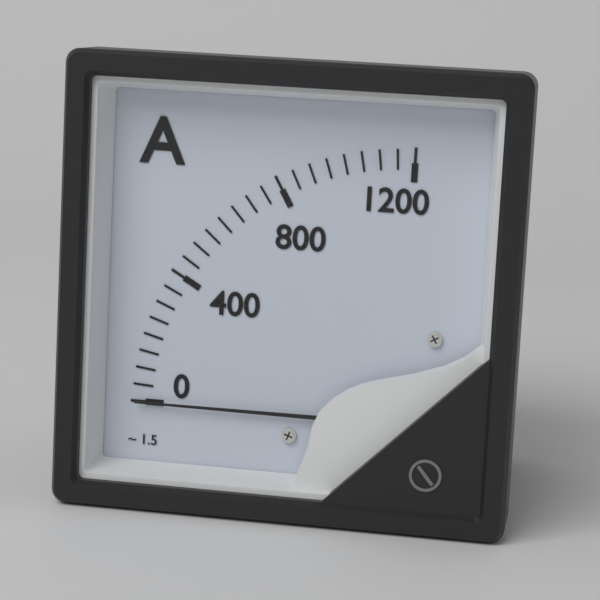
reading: 0 A
